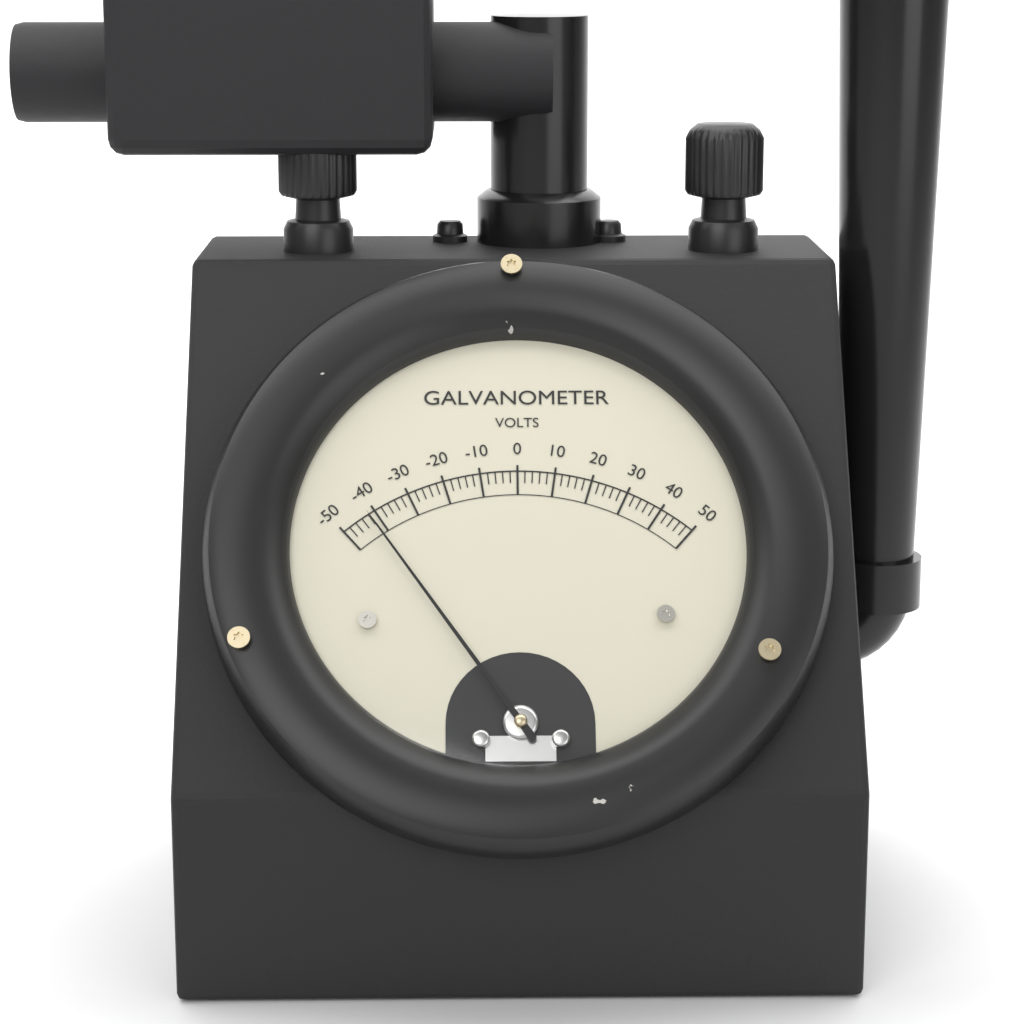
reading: -42 V
